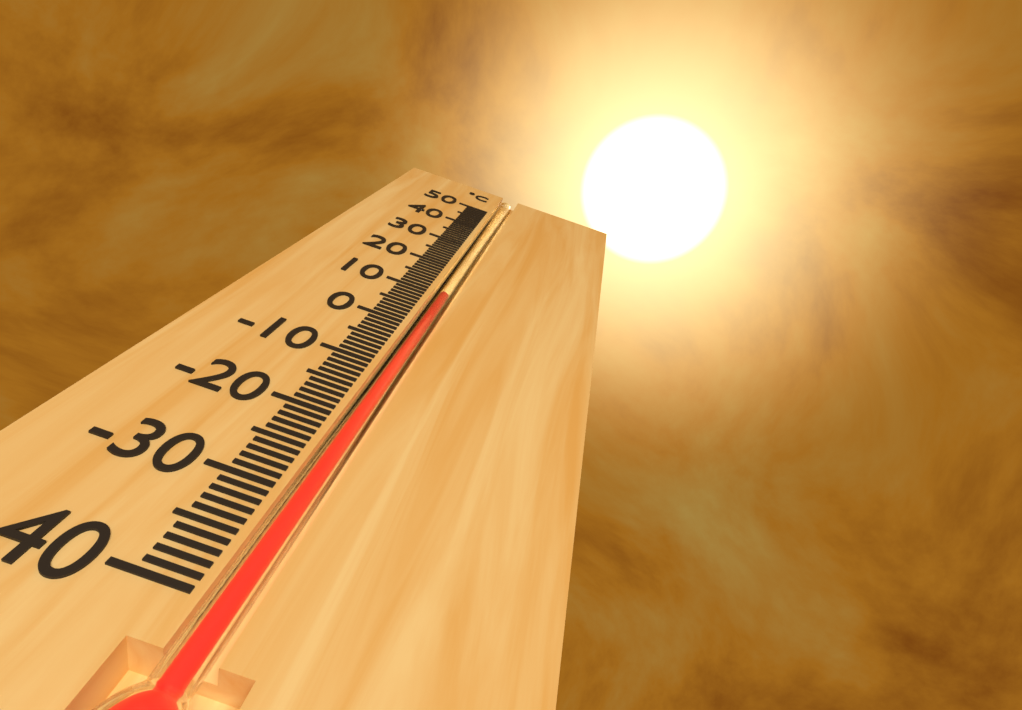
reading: 10 °C
